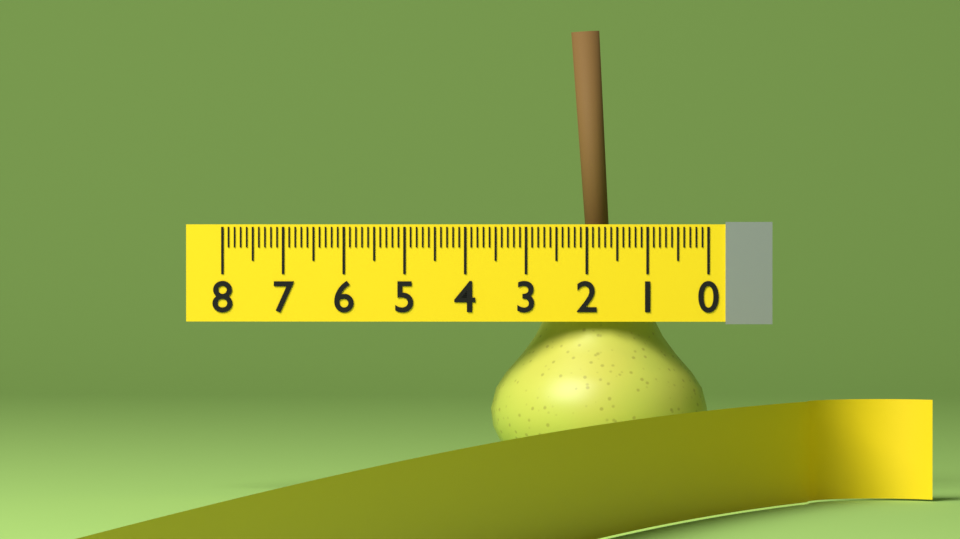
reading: 3.6 (no unit)
